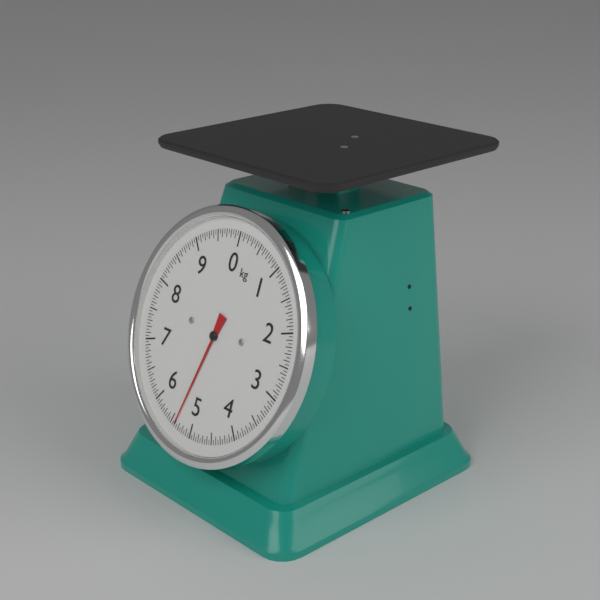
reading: 5.40 kg
